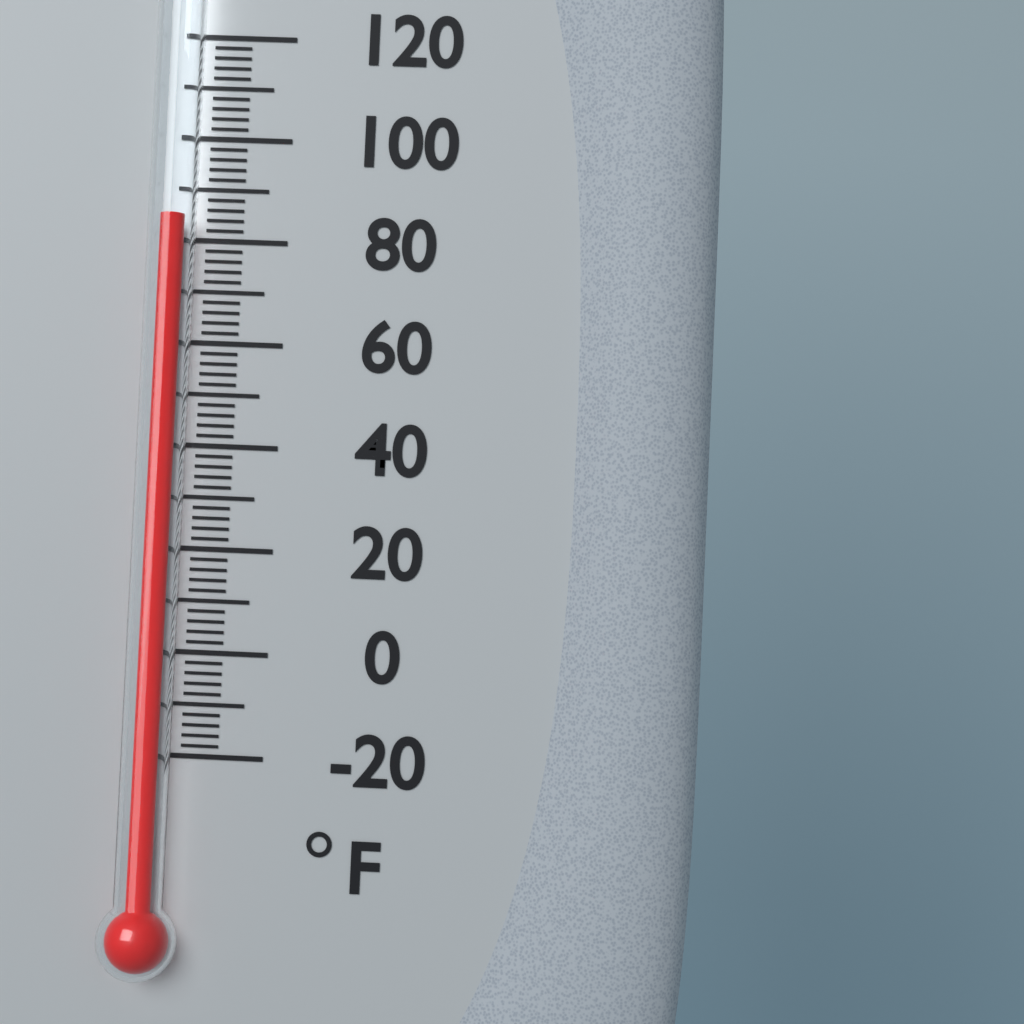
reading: 84 °F
